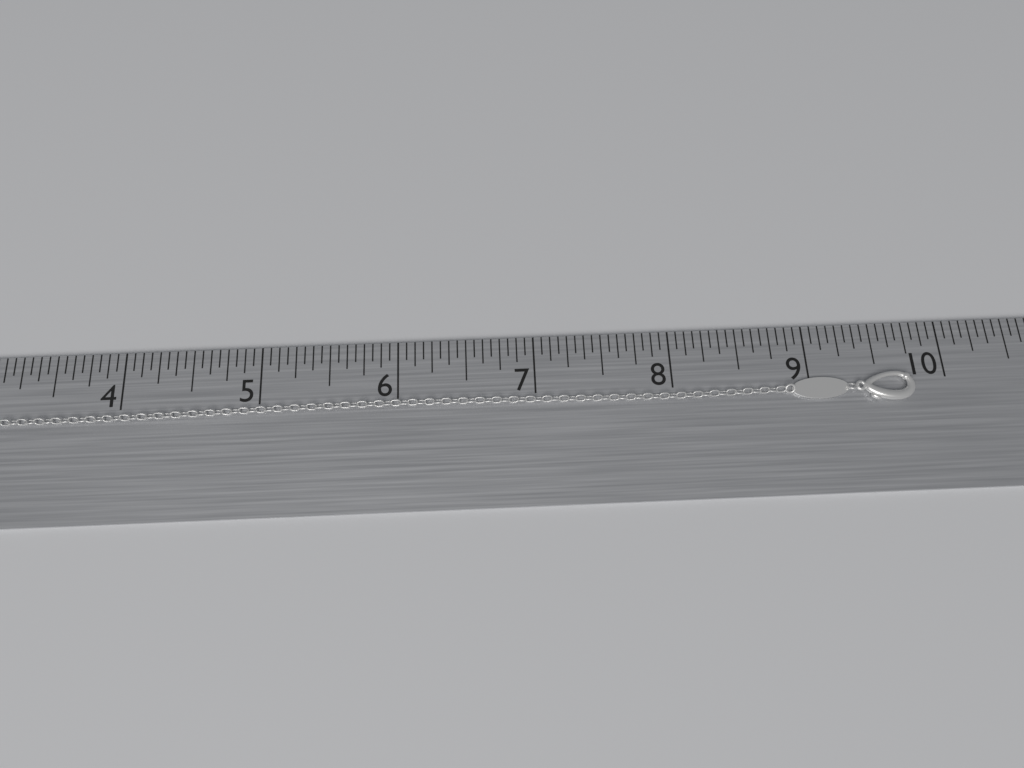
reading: 9.7500 in
